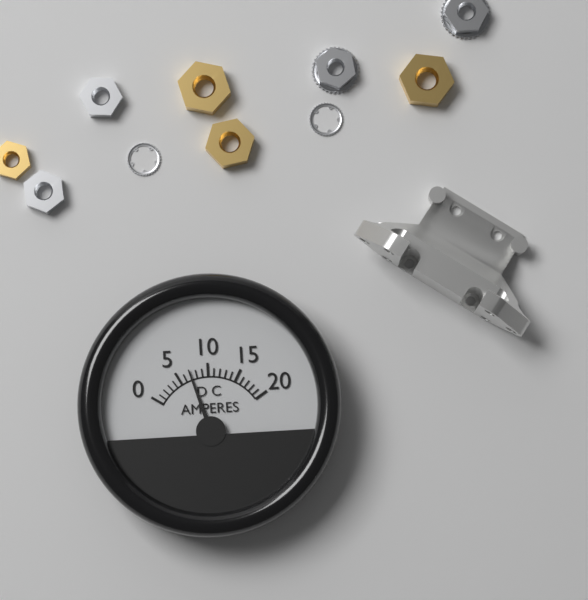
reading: 7 A
